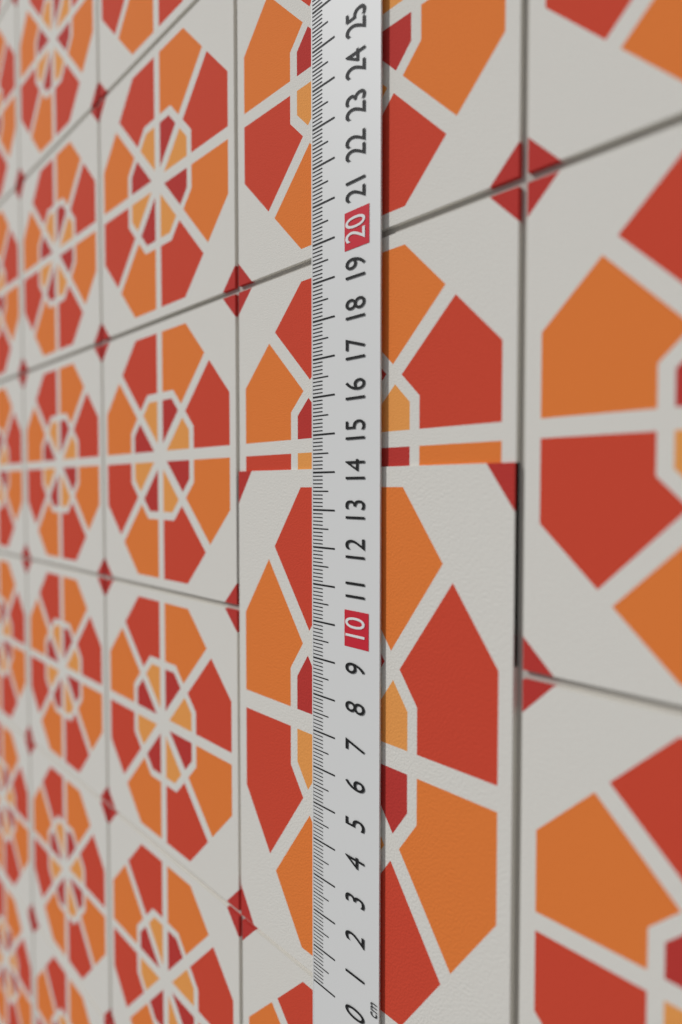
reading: 14.1 cm
